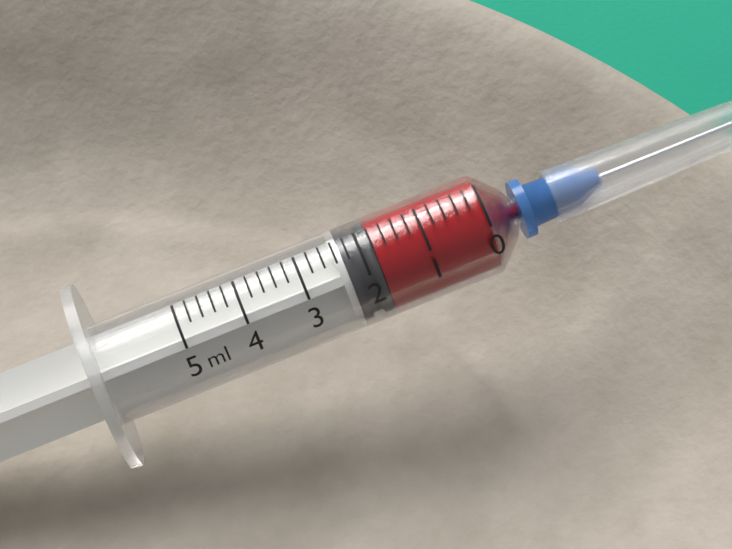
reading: 1.8 ml
